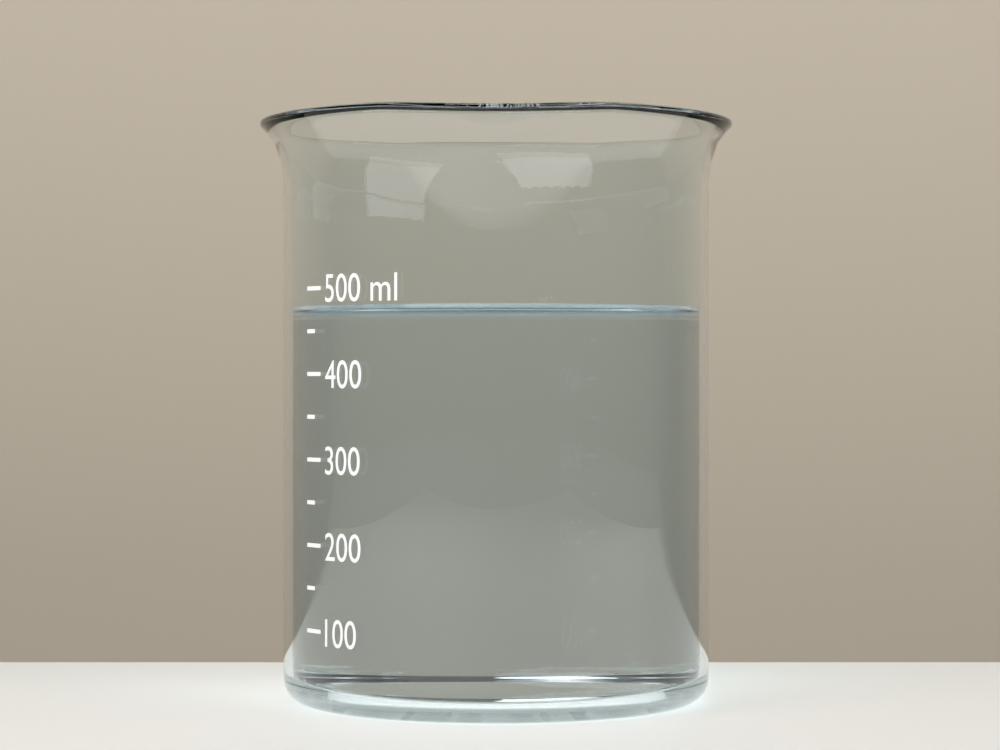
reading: 480 ml
